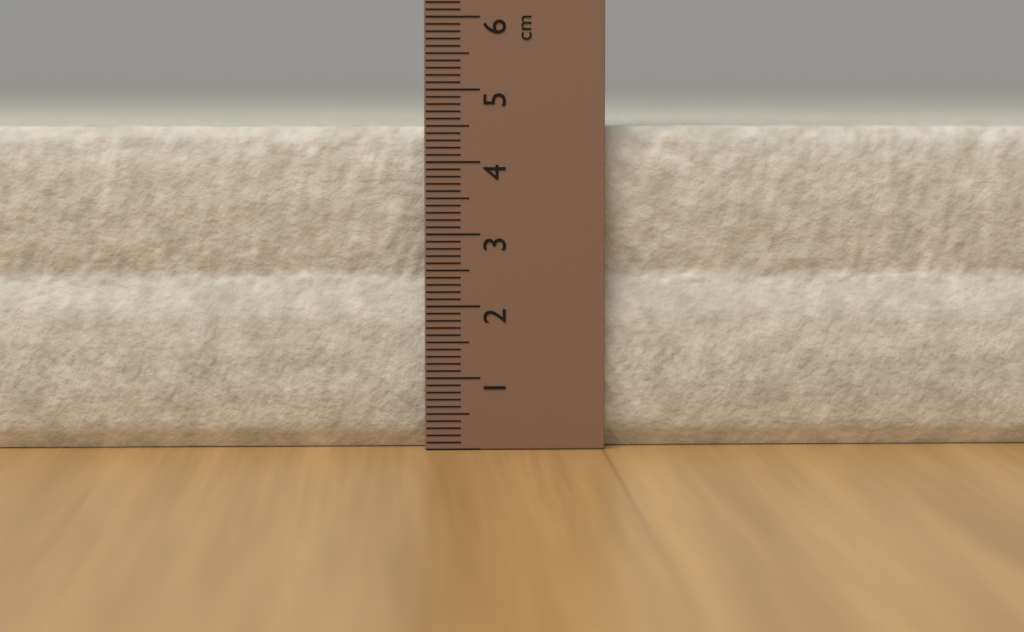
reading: 4.5 cm
